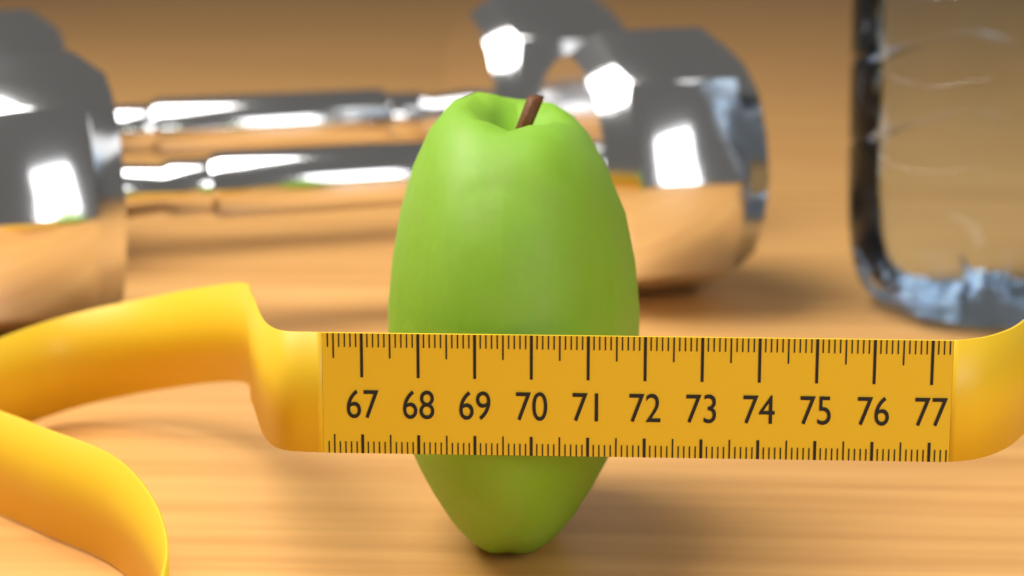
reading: 71.9 (no unit)
